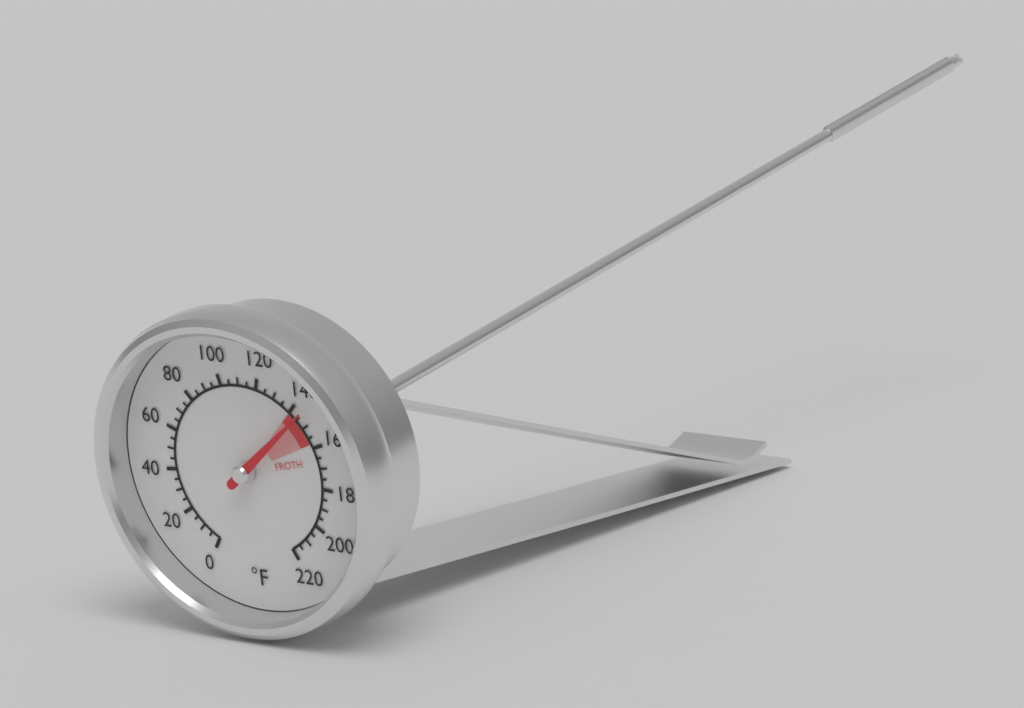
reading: 145 °F
